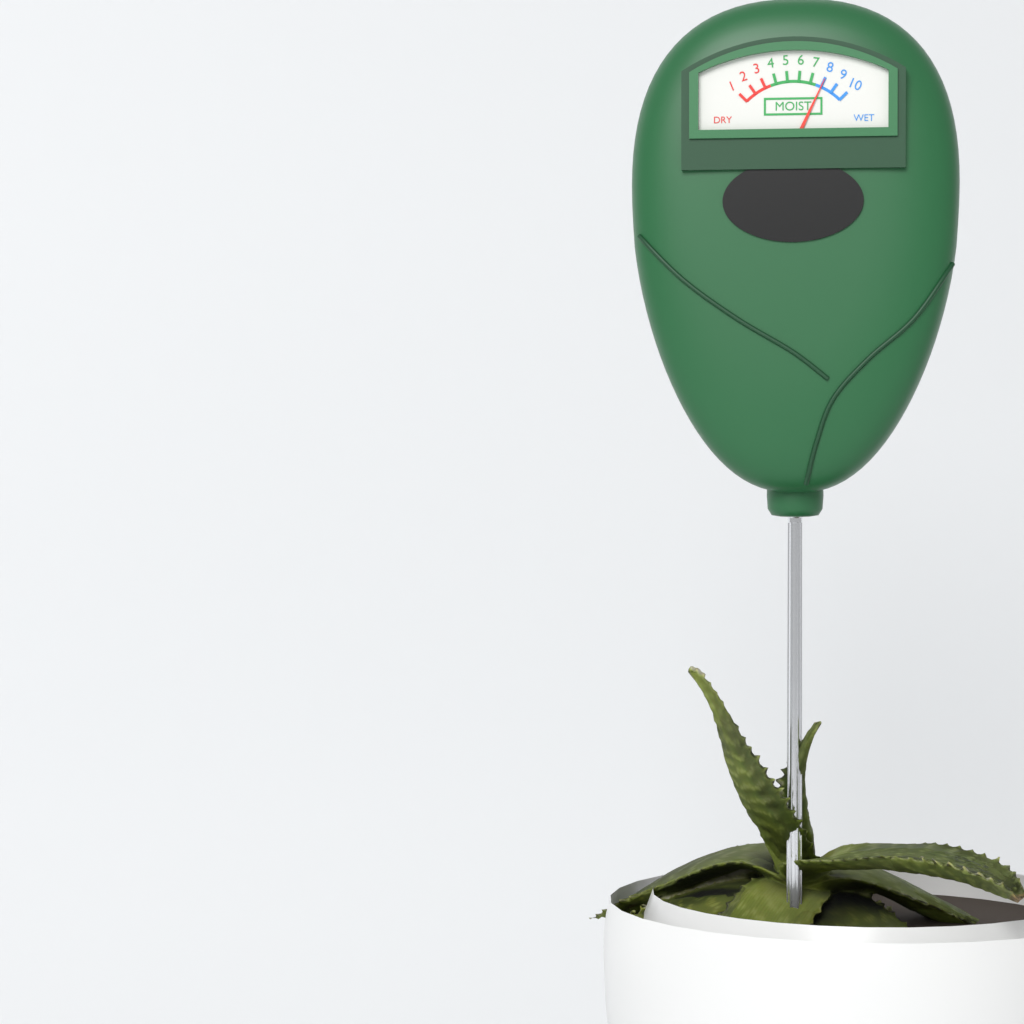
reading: 8 (no unit)
